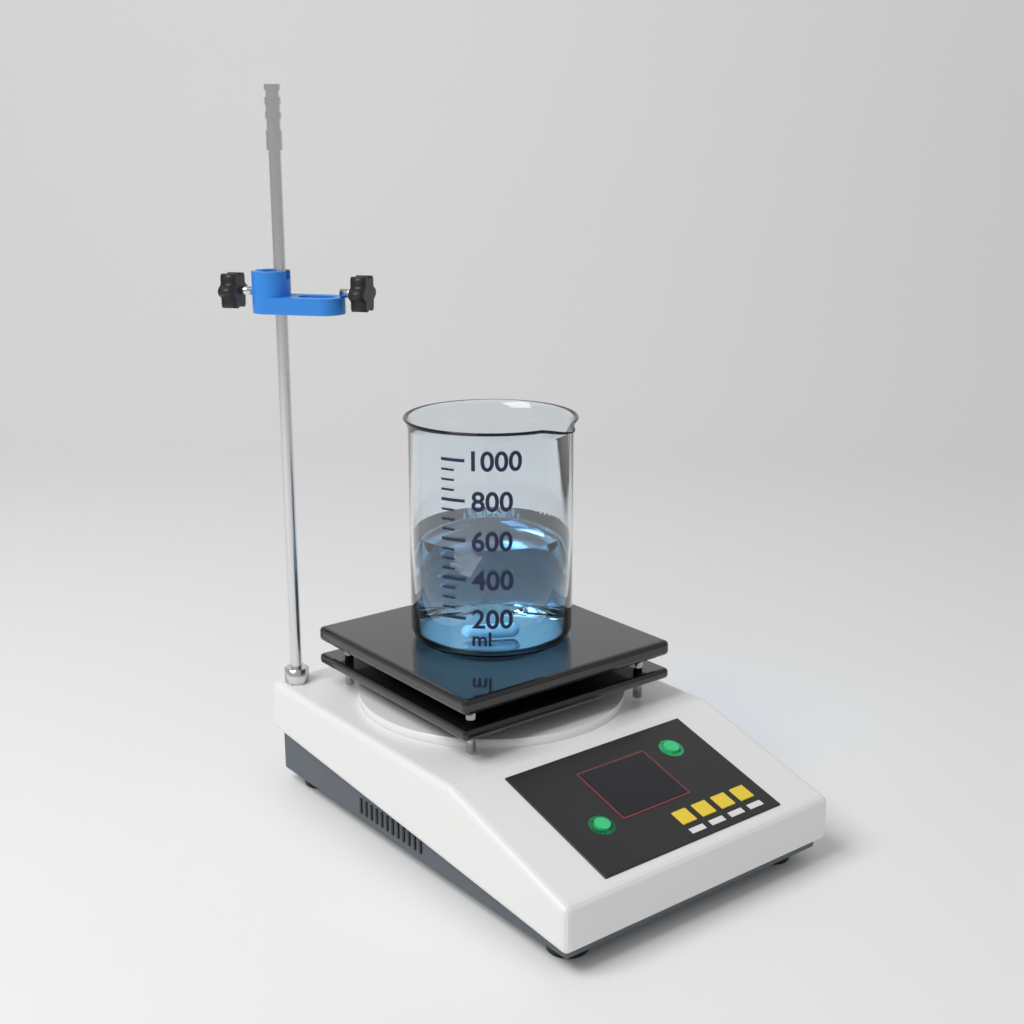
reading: 550 ml
